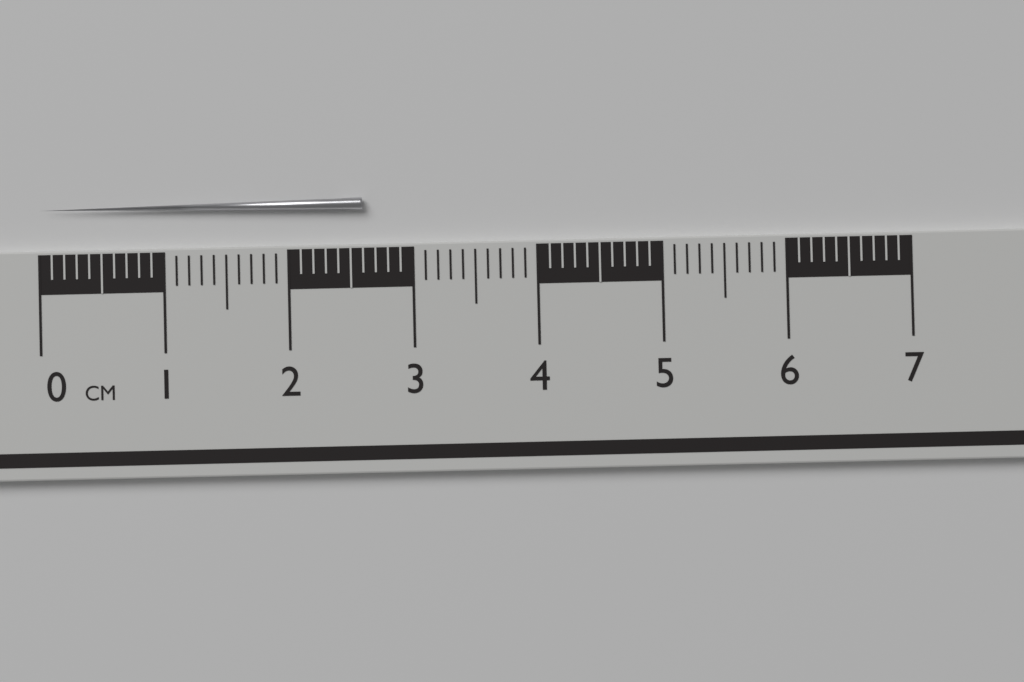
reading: 2.6 cm
